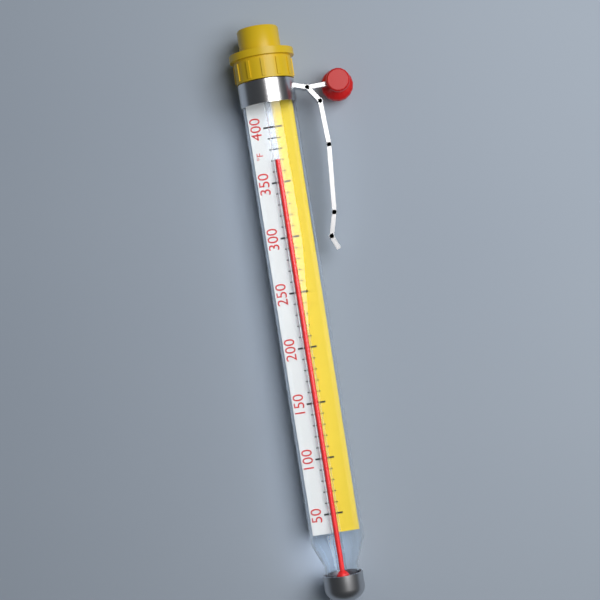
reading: 370 °F
